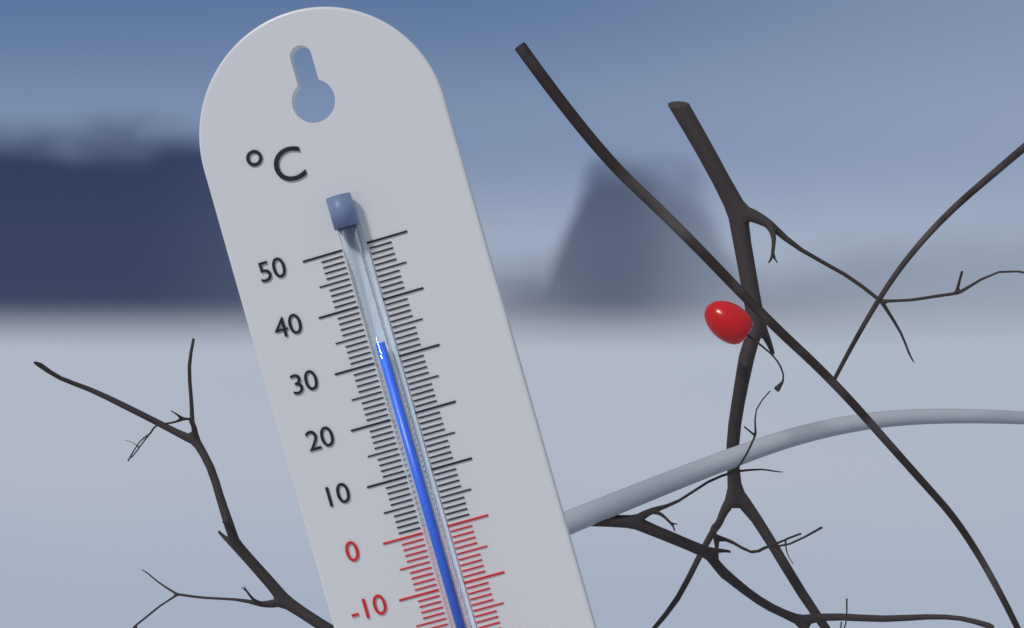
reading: 33 °C
